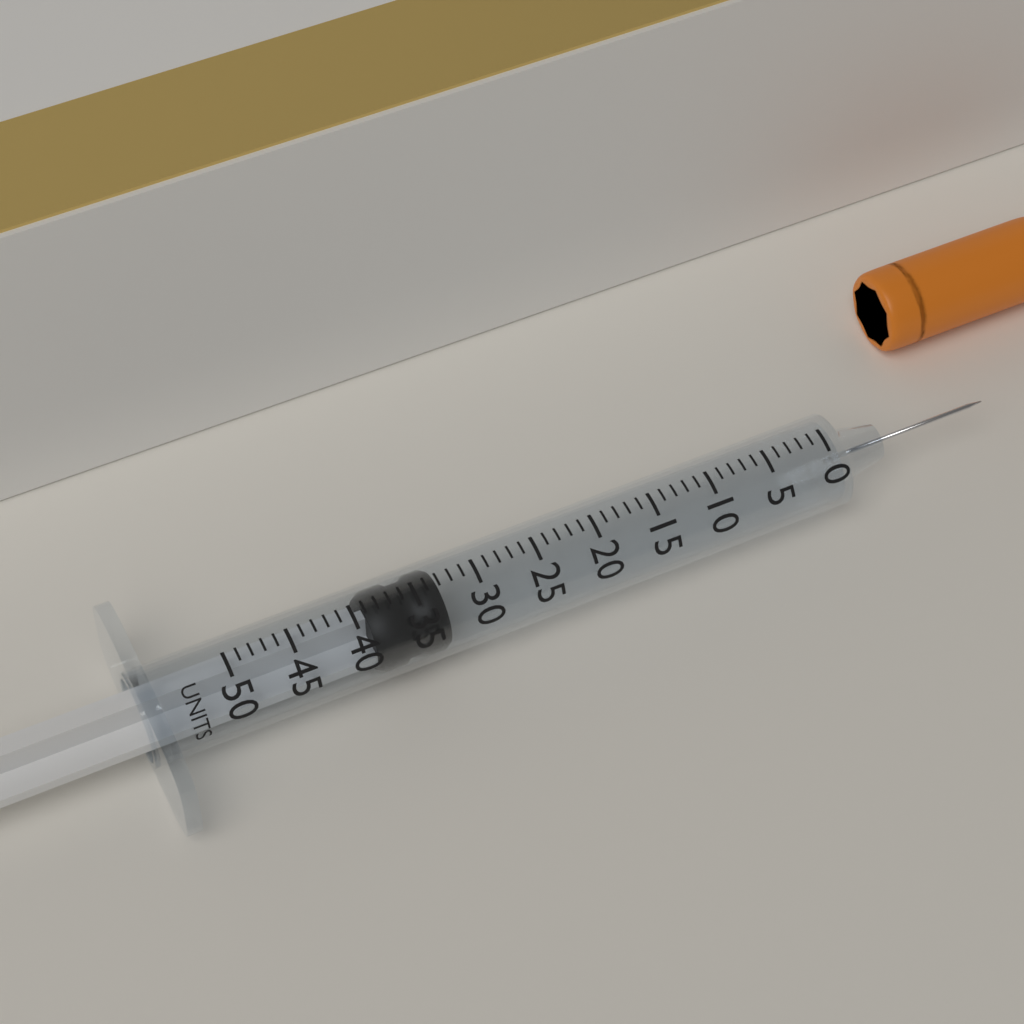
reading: 33 units
